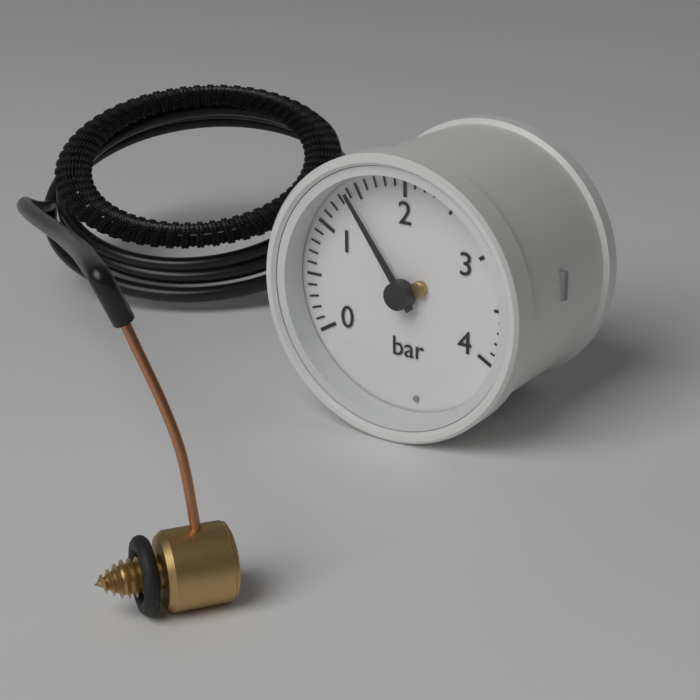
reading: 1.4 bar
